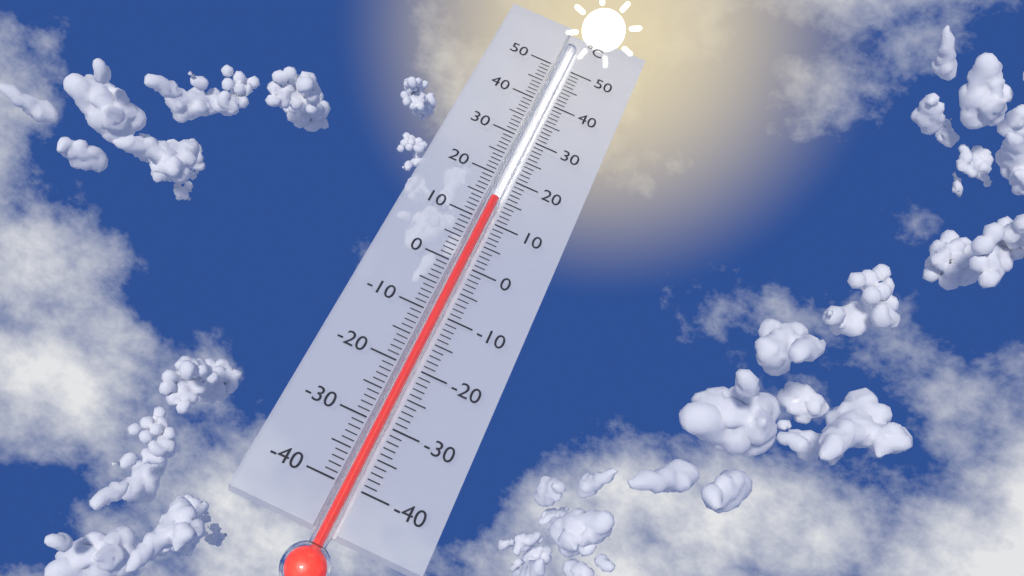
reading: 15 °C
